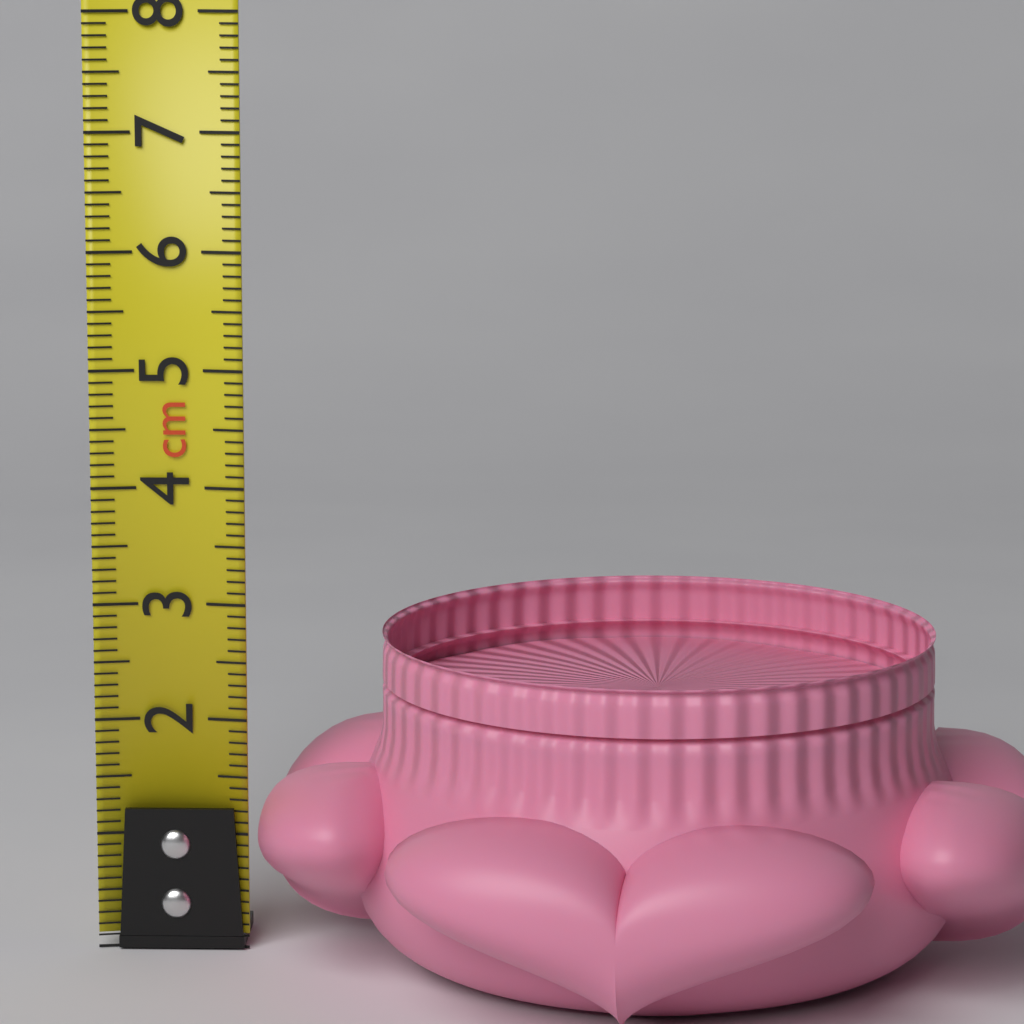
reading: 2.8 cm
